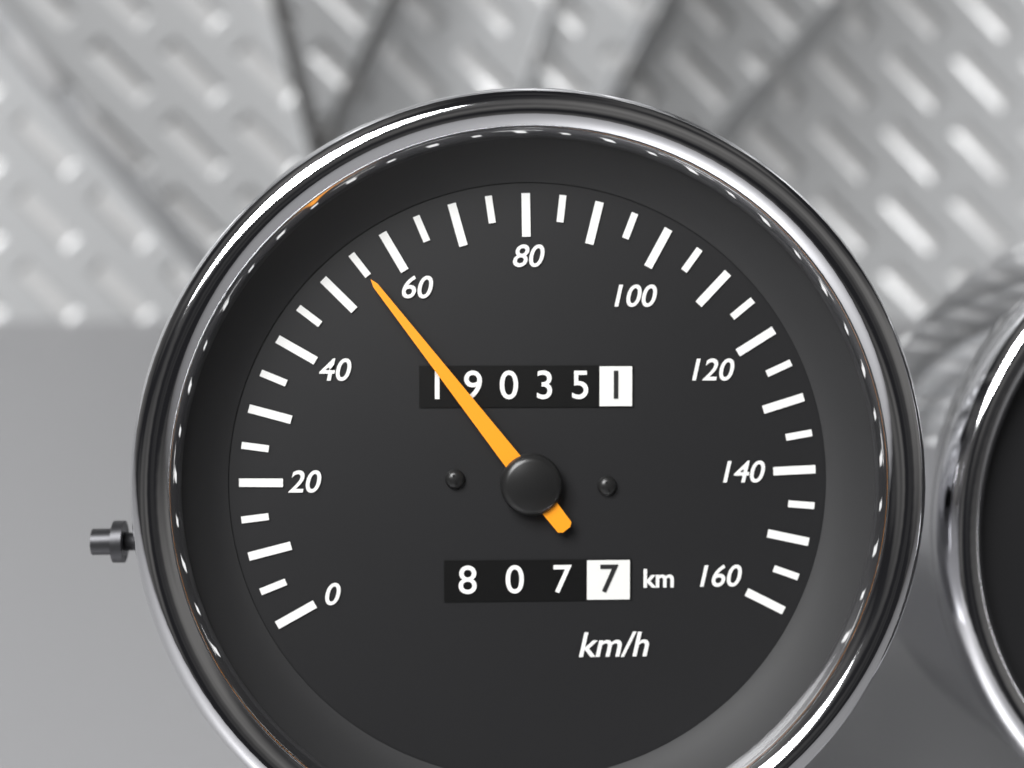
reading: 55 km/h
